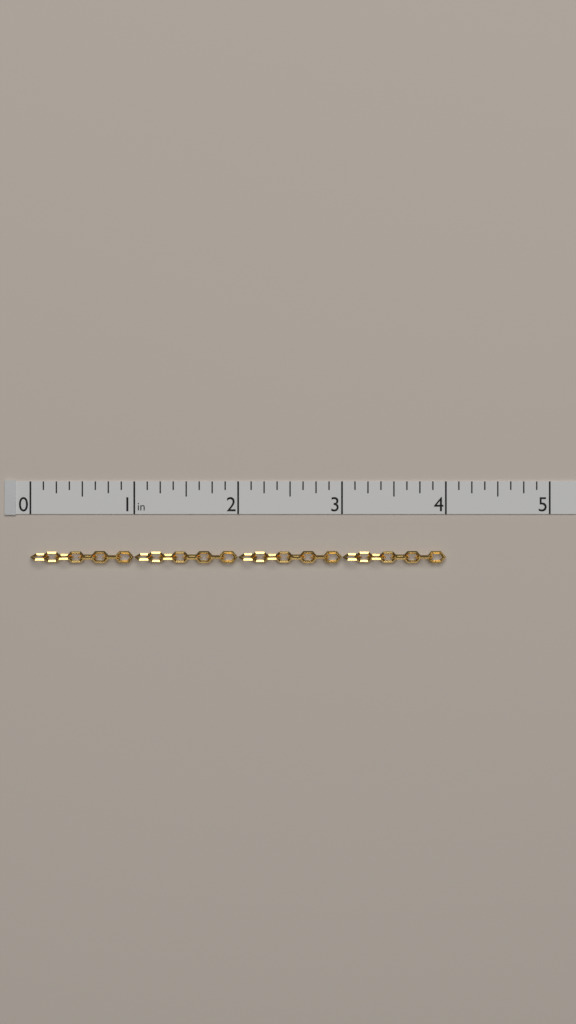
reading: 4.000 in
